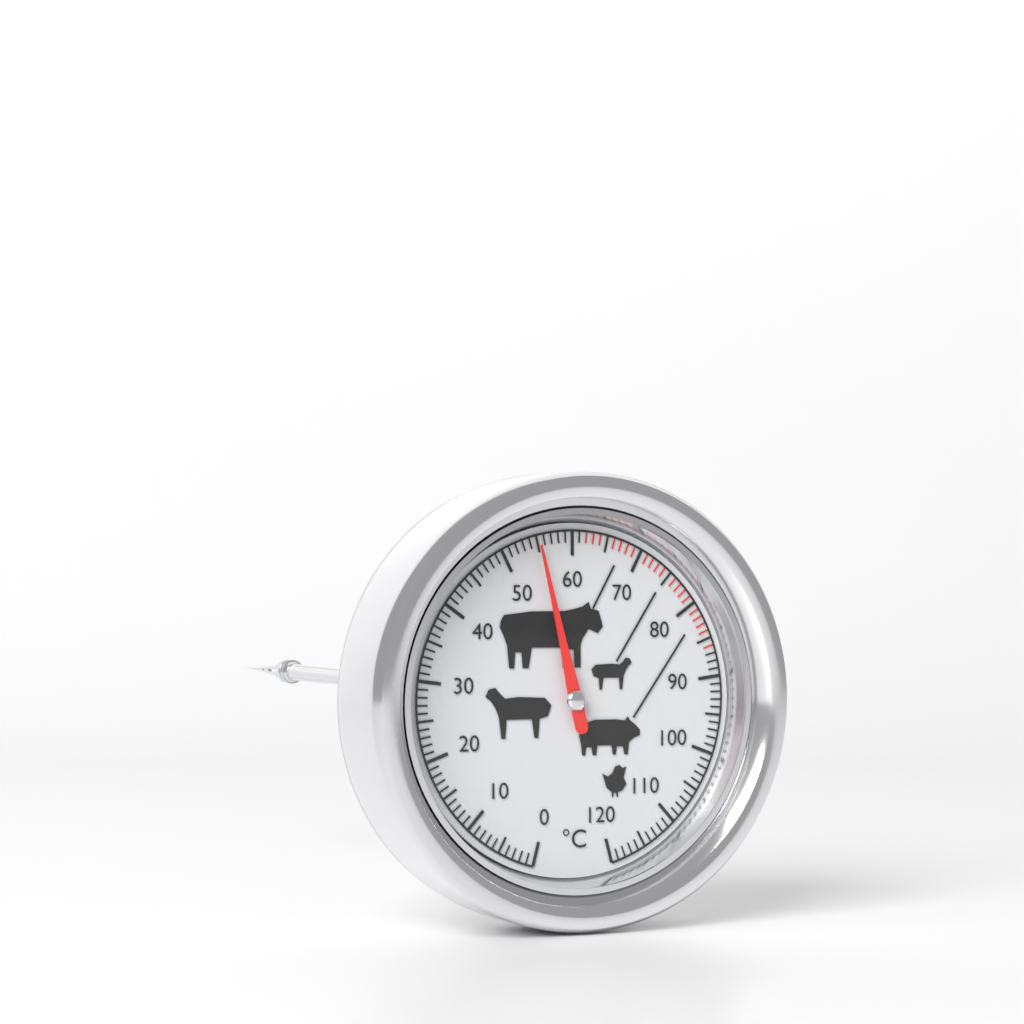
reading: 55 °C
